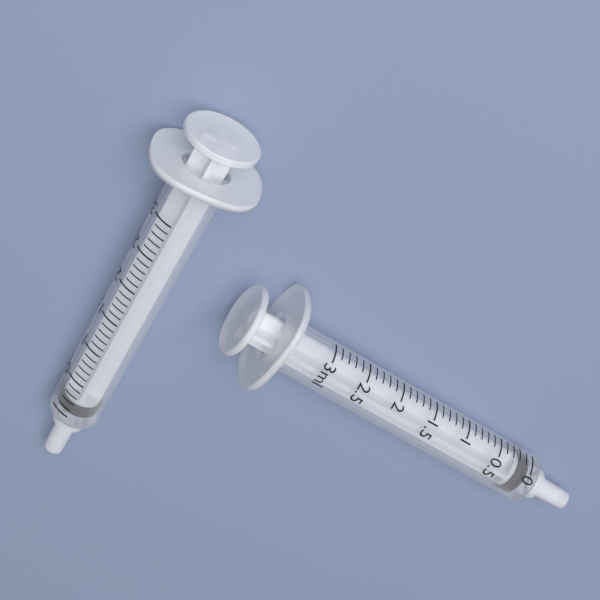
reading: 0.0 ml
